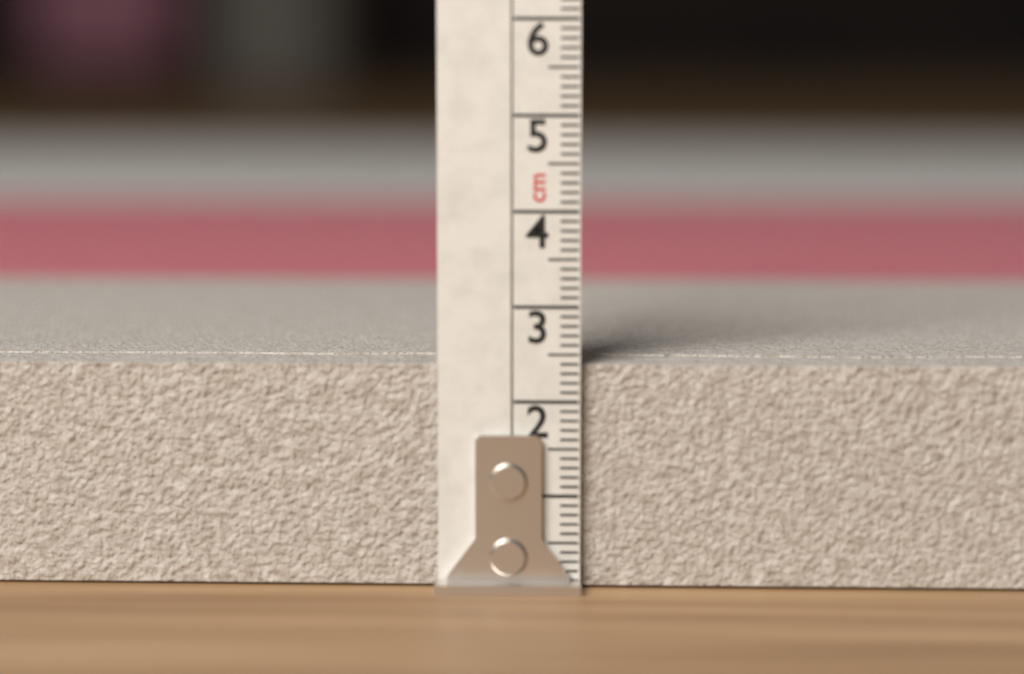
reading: 2.4 cm
